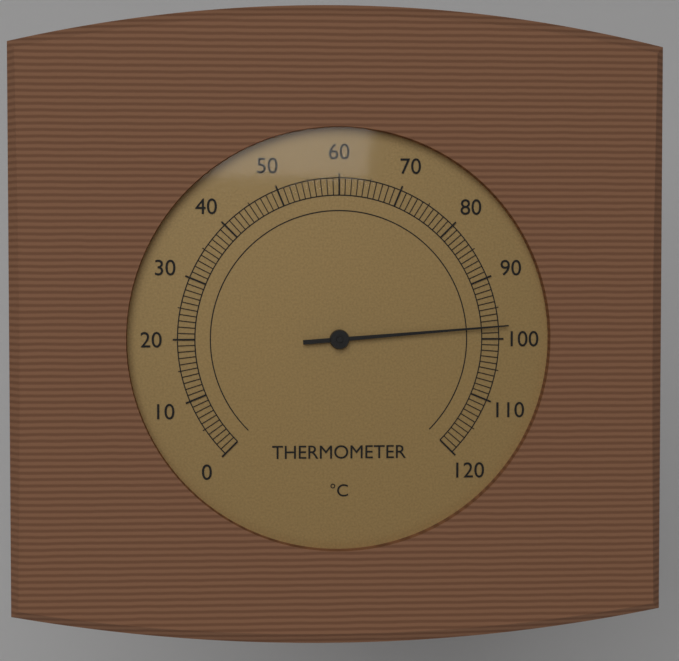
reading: 98 °C
